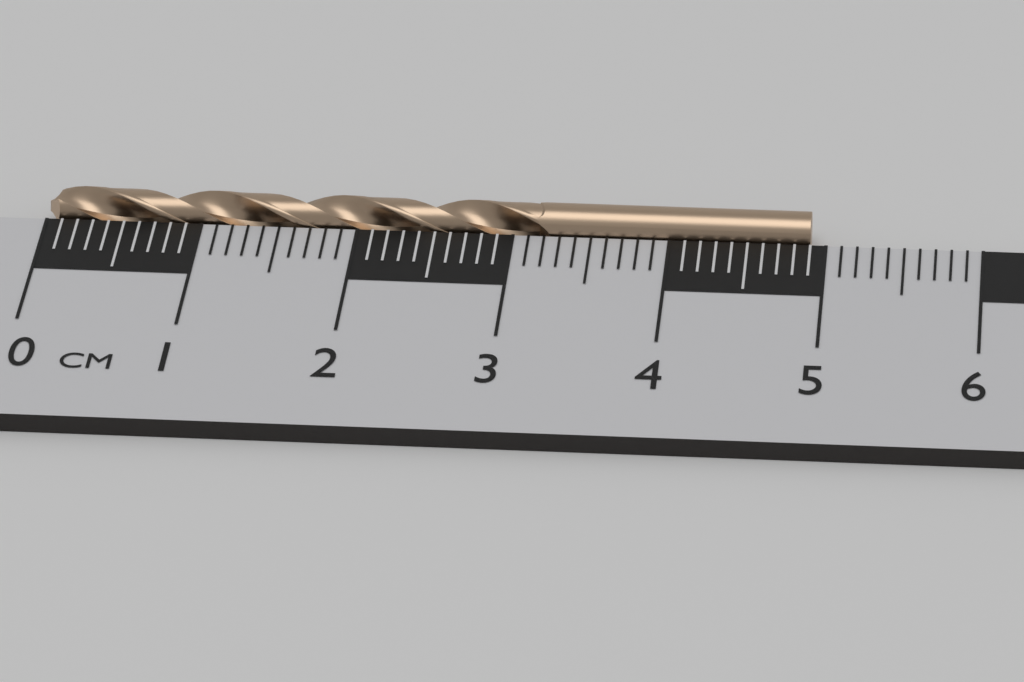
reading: 4.9 cm
